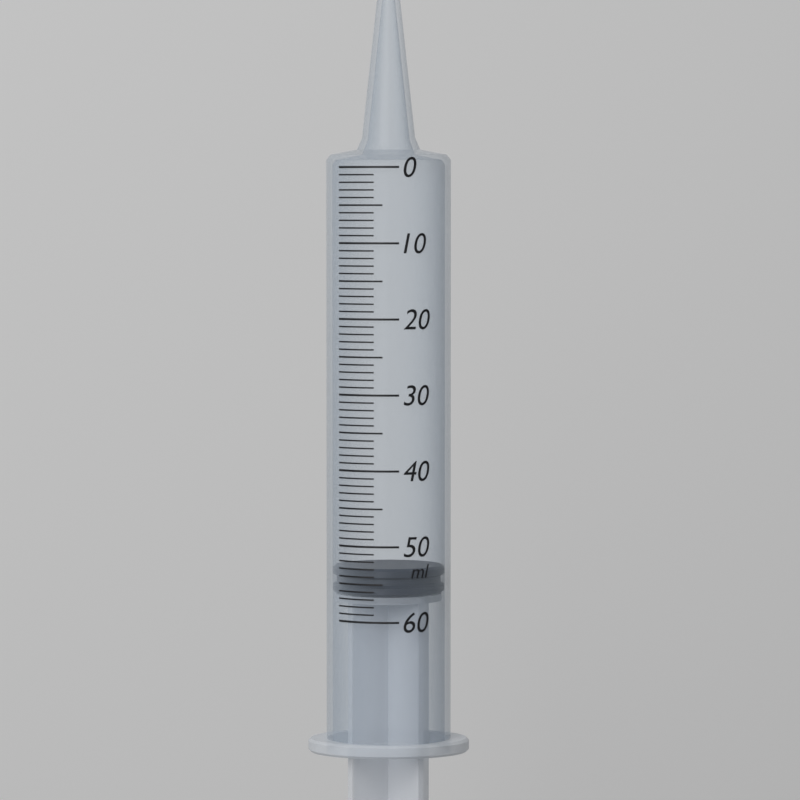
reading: 53 ml
